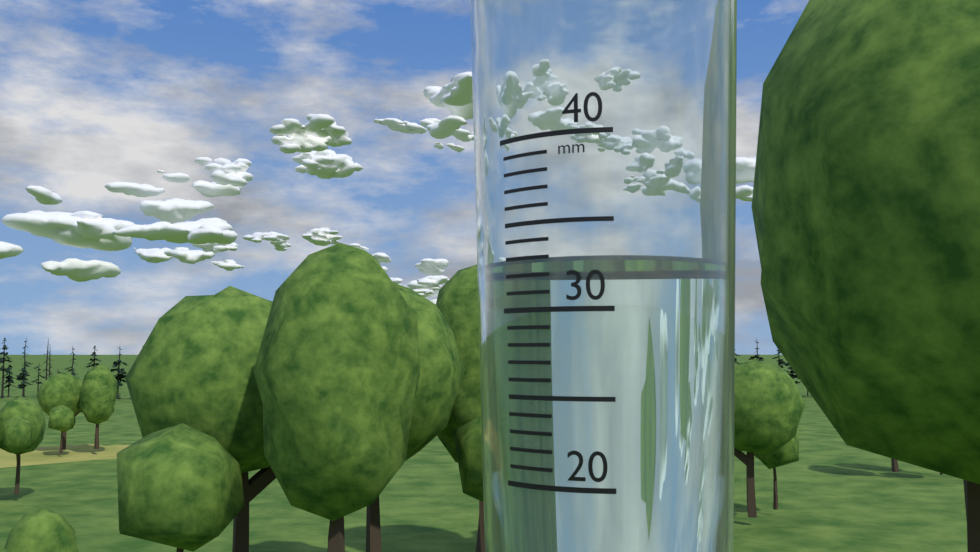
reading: 33 mm
